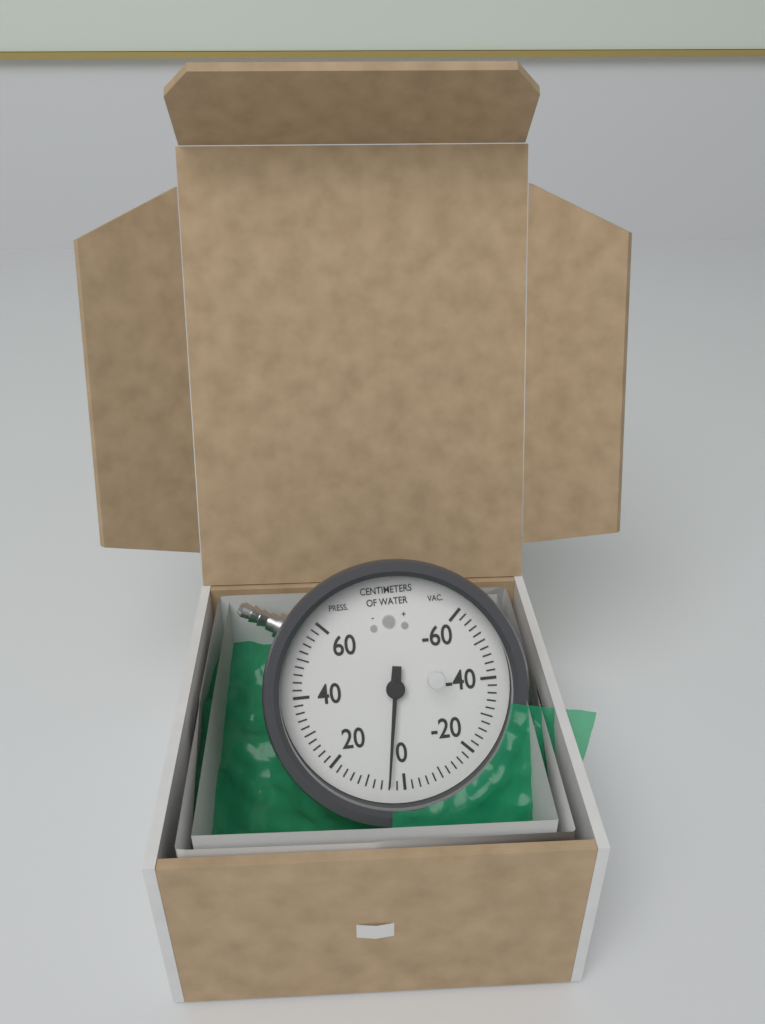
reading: 4 cmH2O
